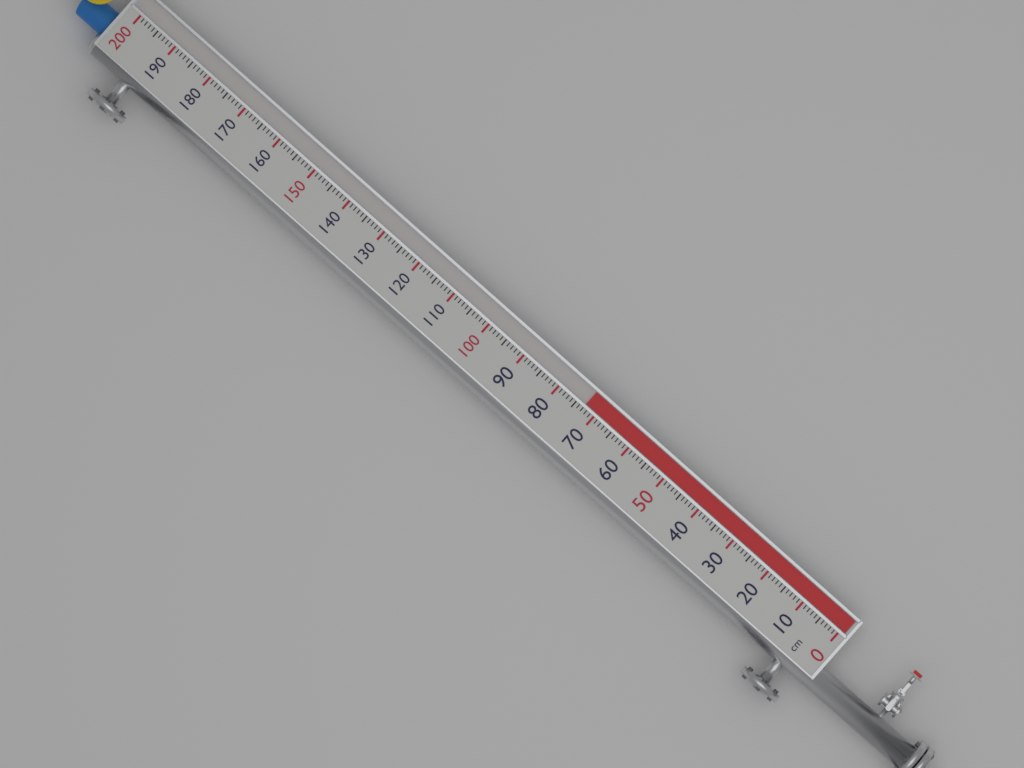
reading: 73 cm
